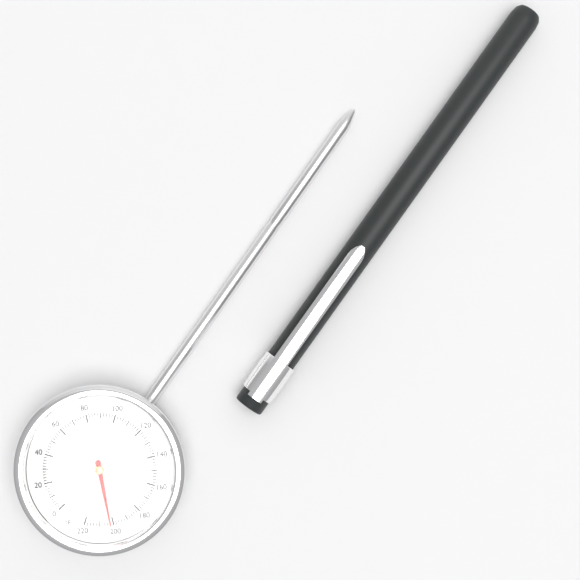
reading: 202 °F
